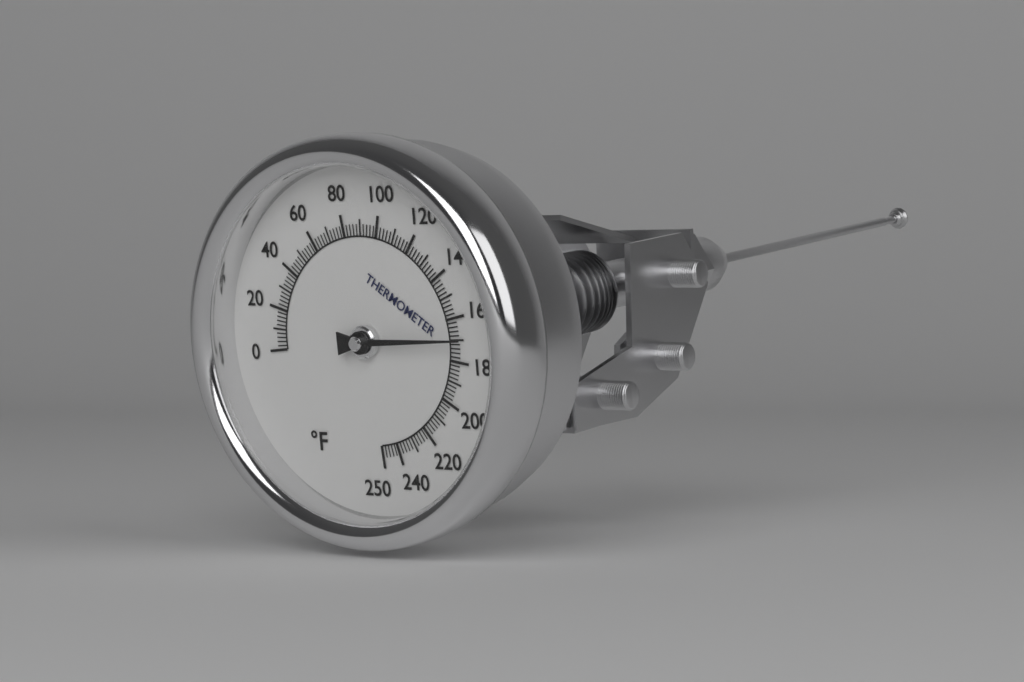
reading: 170 °F
